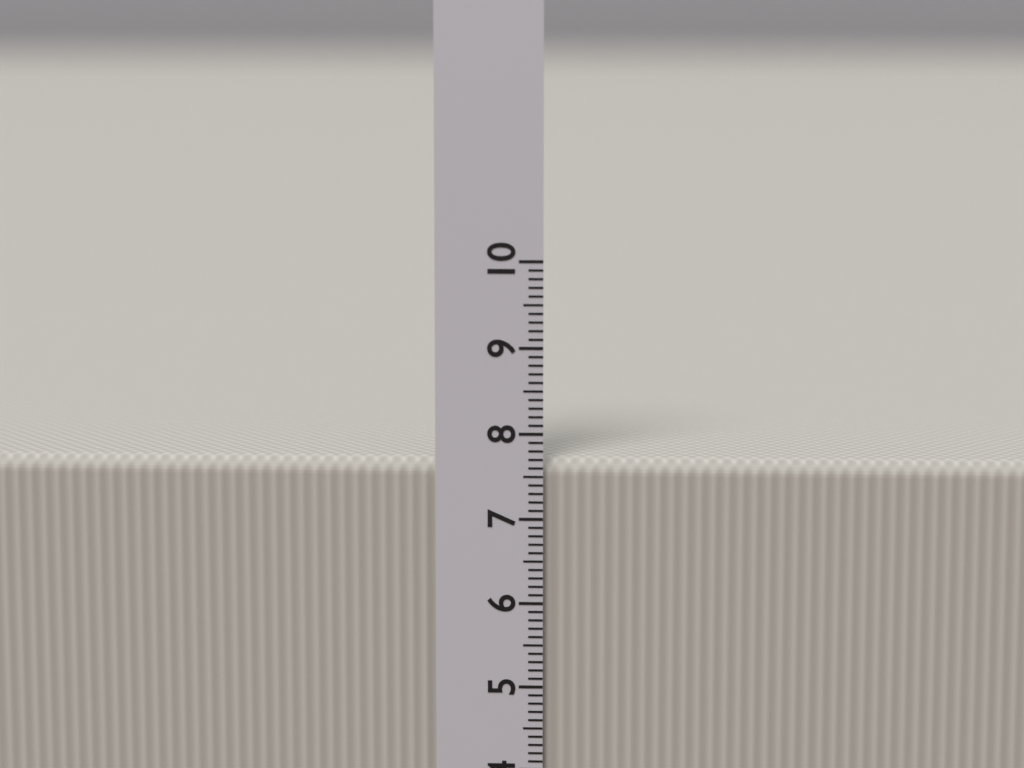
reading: 7.7 cm
